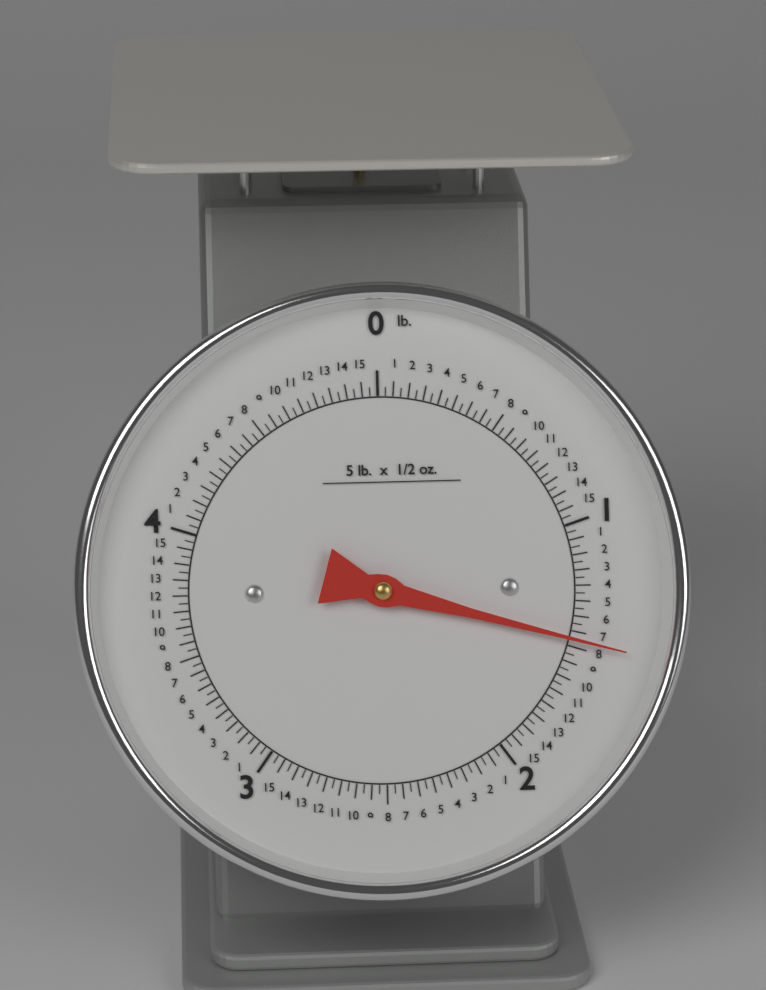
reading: 1.46875 lb
